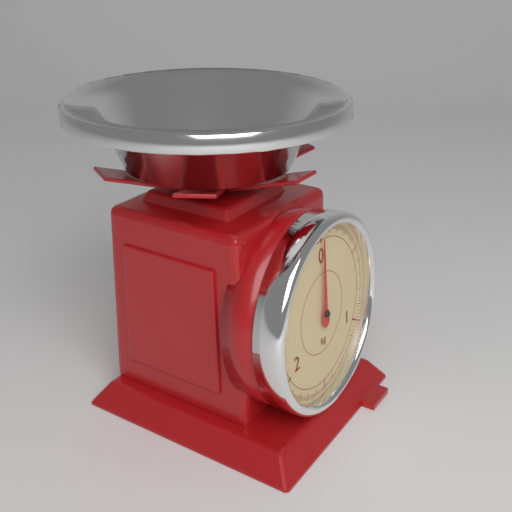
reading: 0.00 kg
